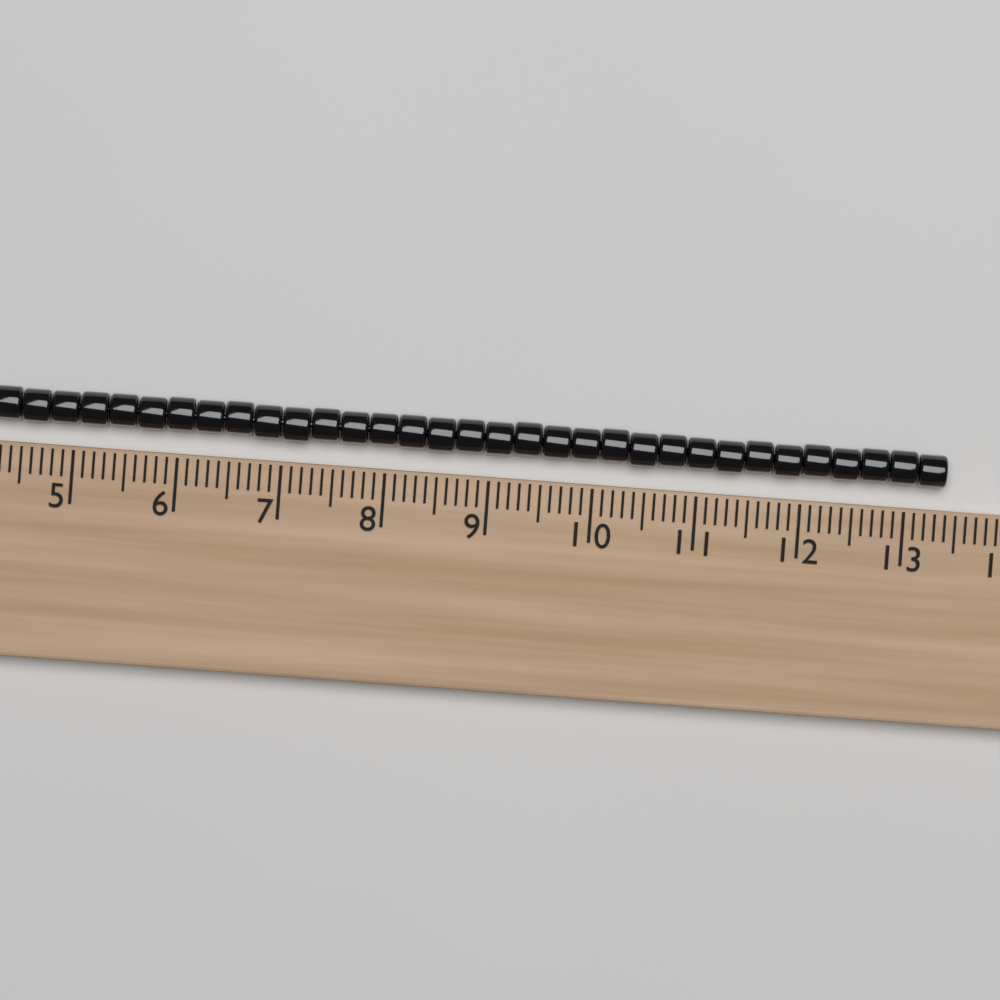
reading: 13.4 (no unit)
